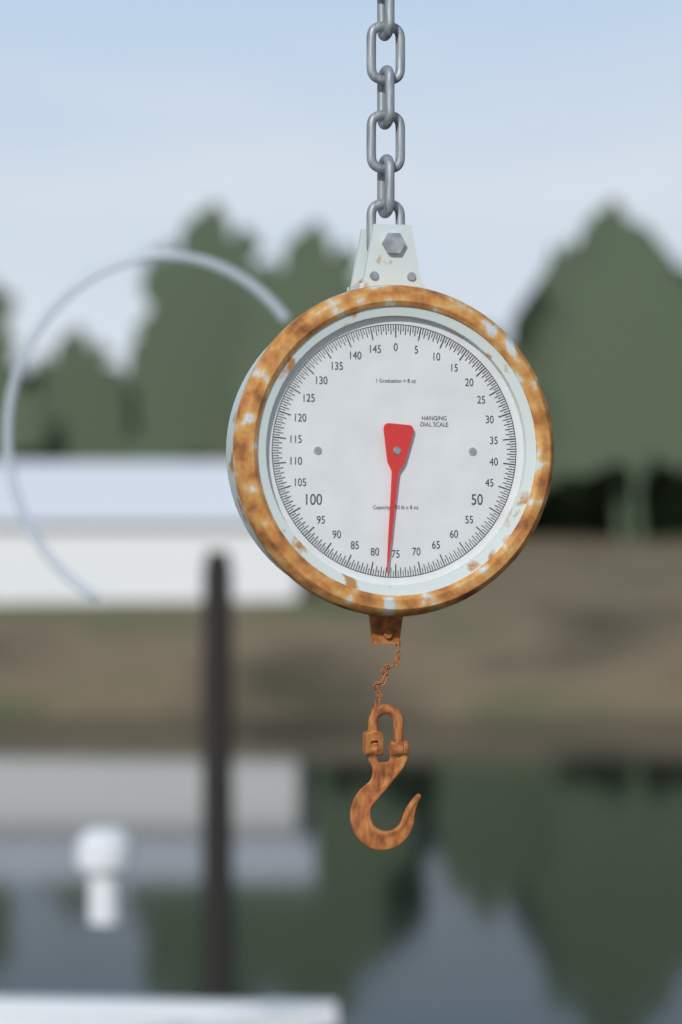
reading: 77.0 lb
